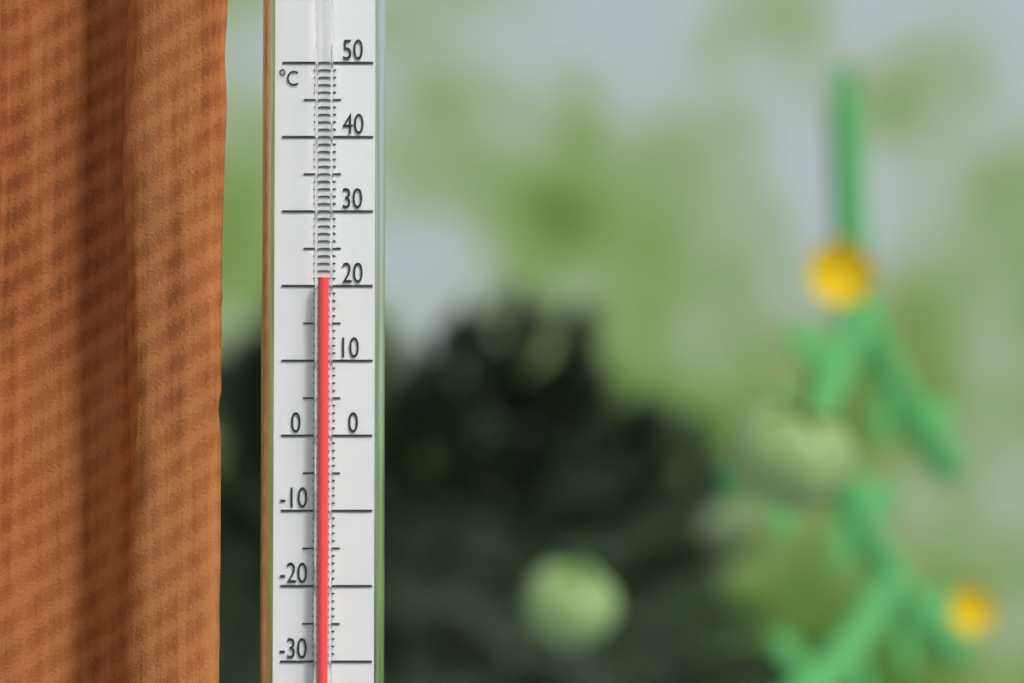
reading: 21 °C
